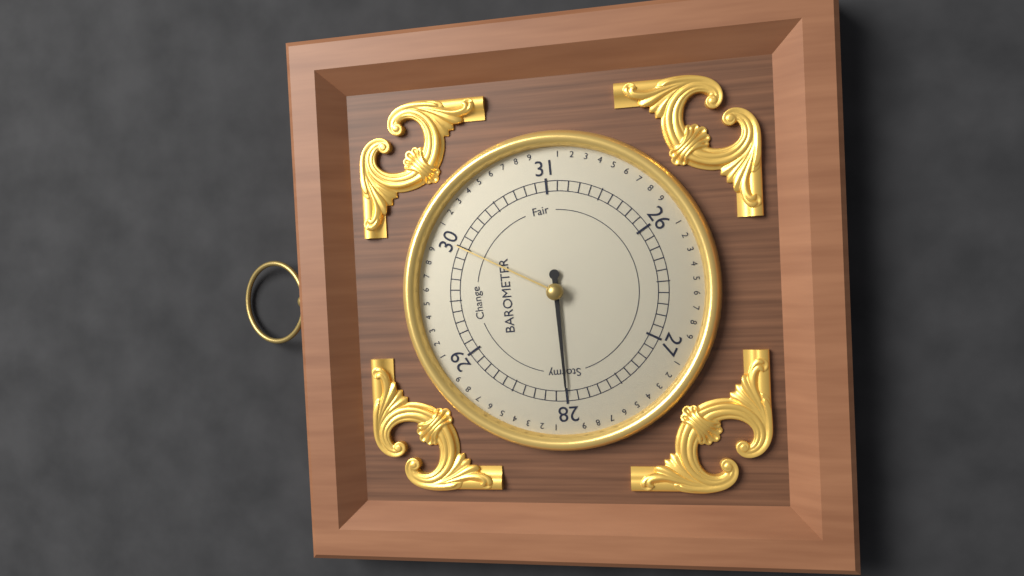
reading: 28.0 (no unit)
